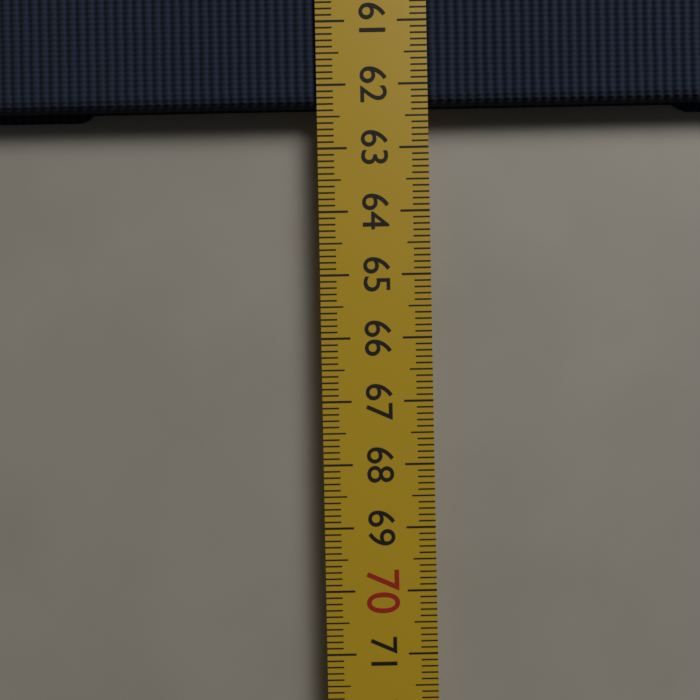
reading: 62.4 cm
